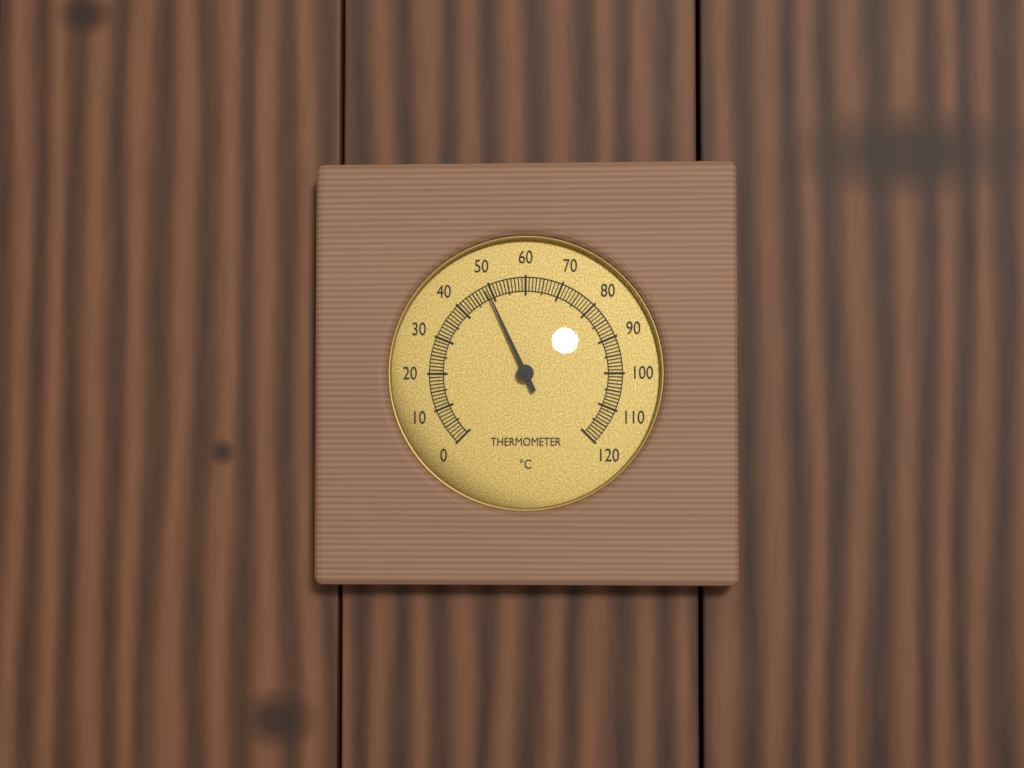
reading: 49 °C
